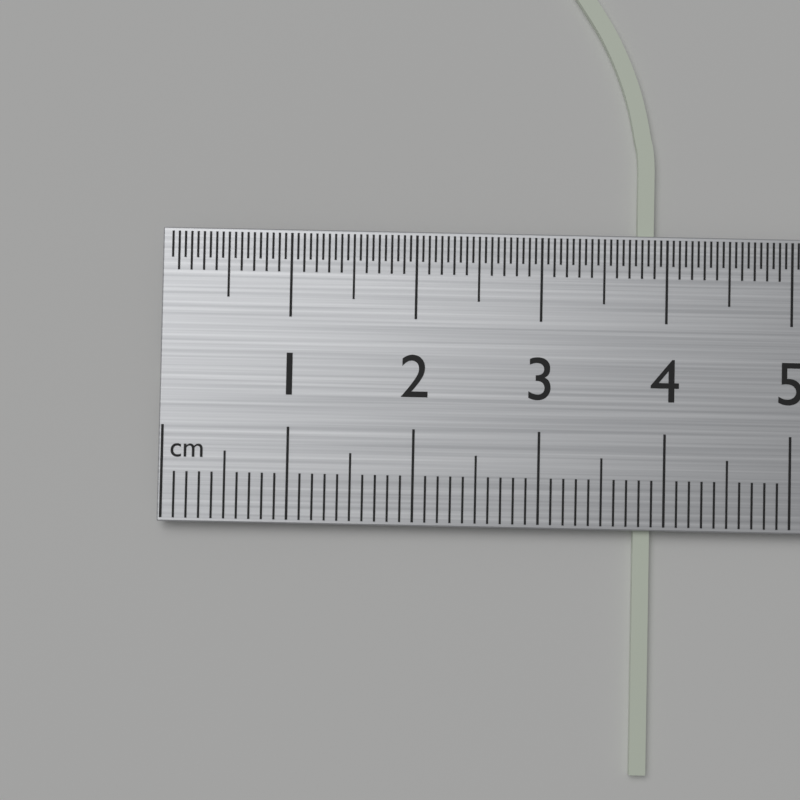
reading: 3.9 cm
